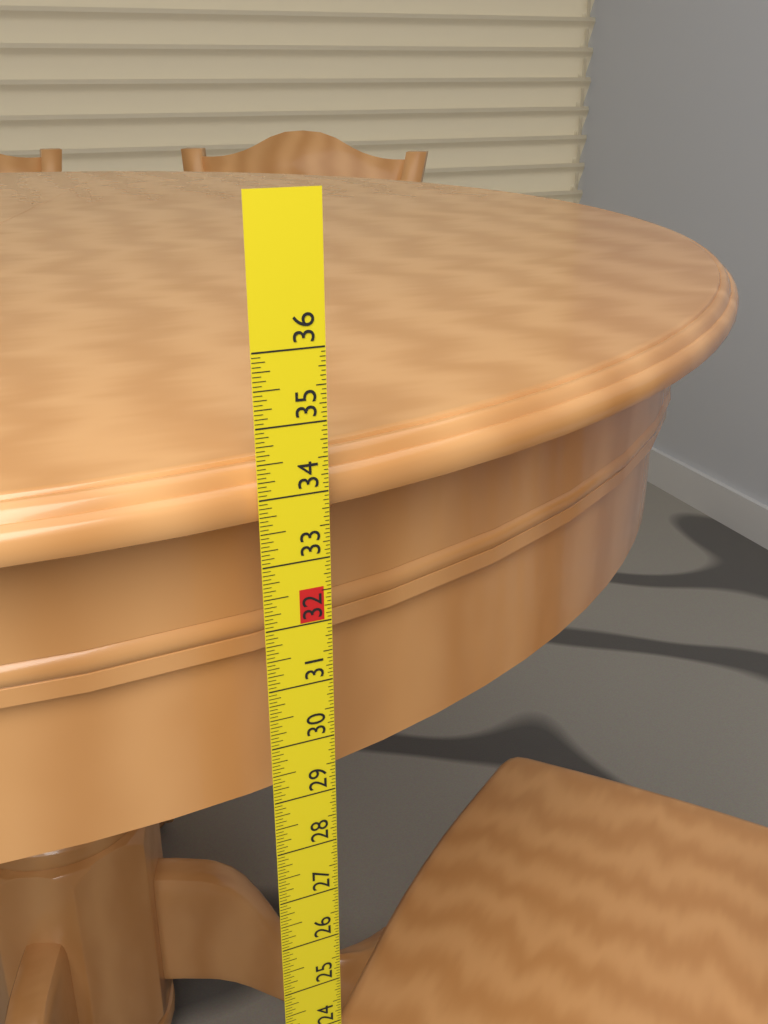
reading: 34.3750 in
